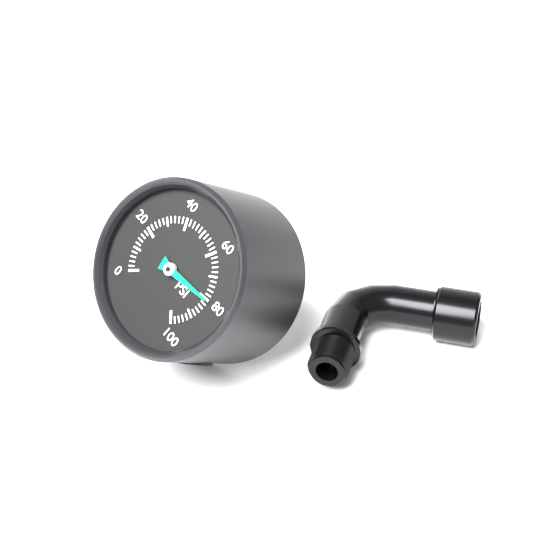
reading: 80 psi
